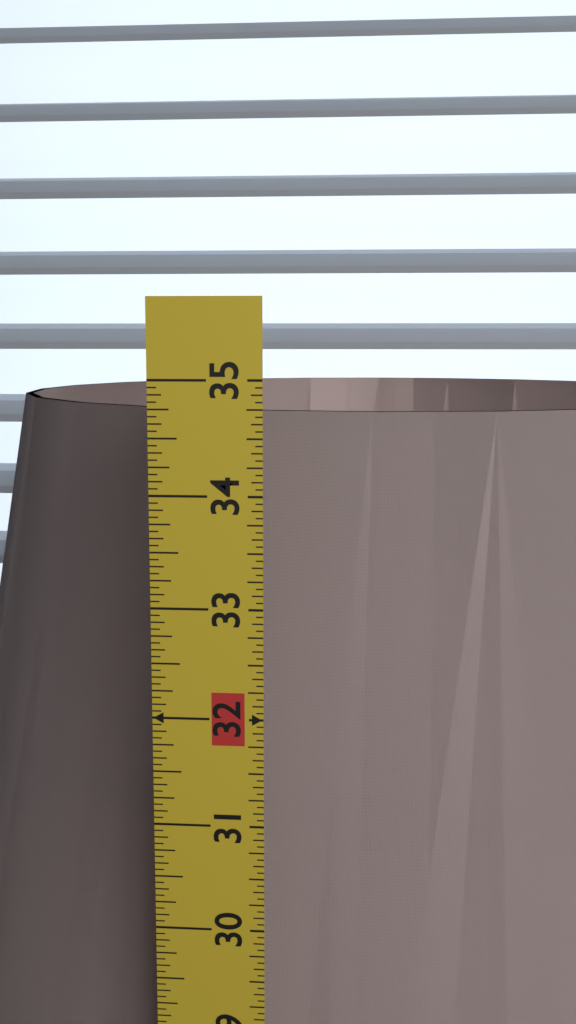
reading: 34.6250 in
